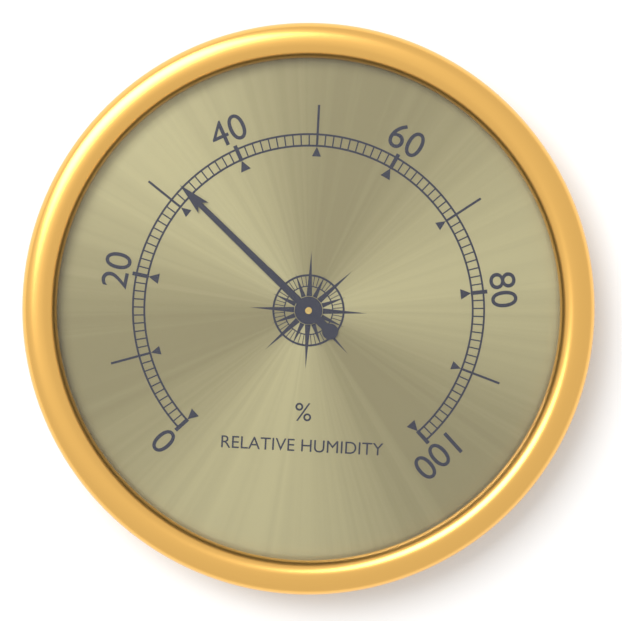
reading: 32 %
